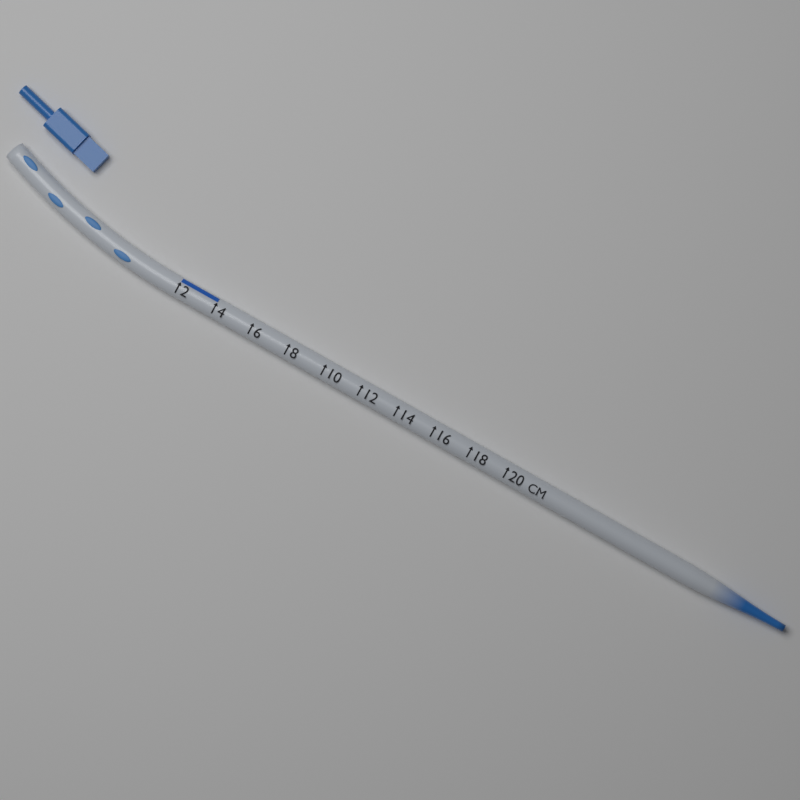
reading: 4 cm
